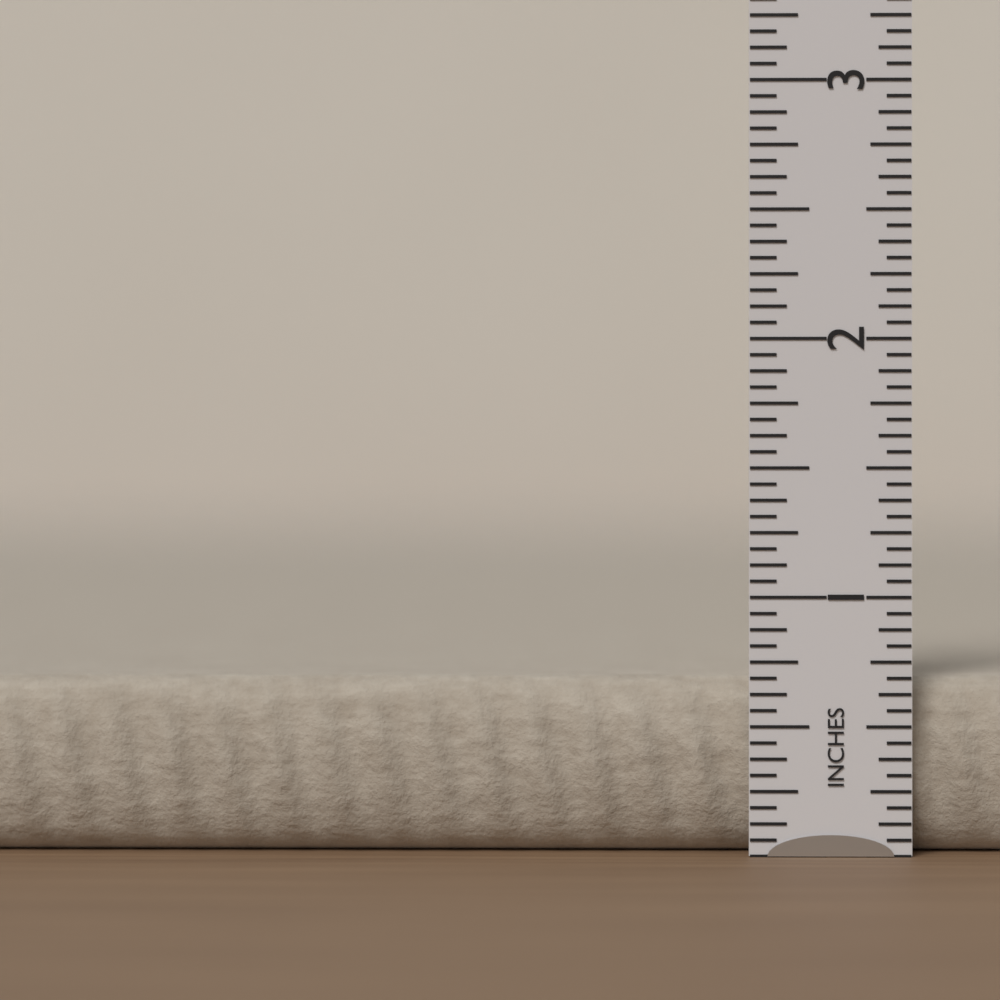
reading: 0.6875 in
